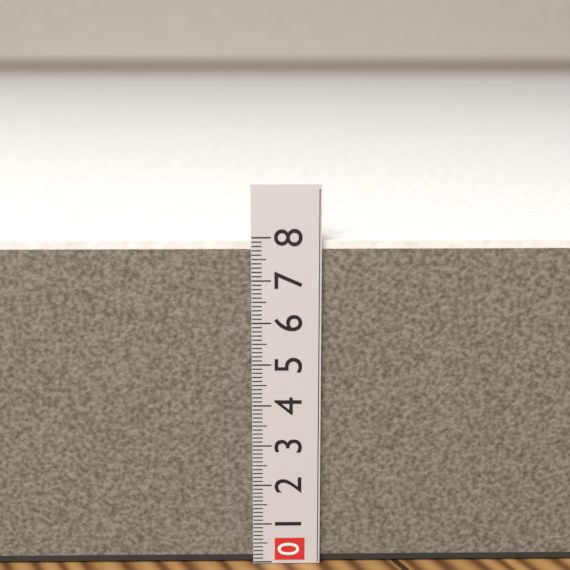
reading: 7.9 (no unit)
